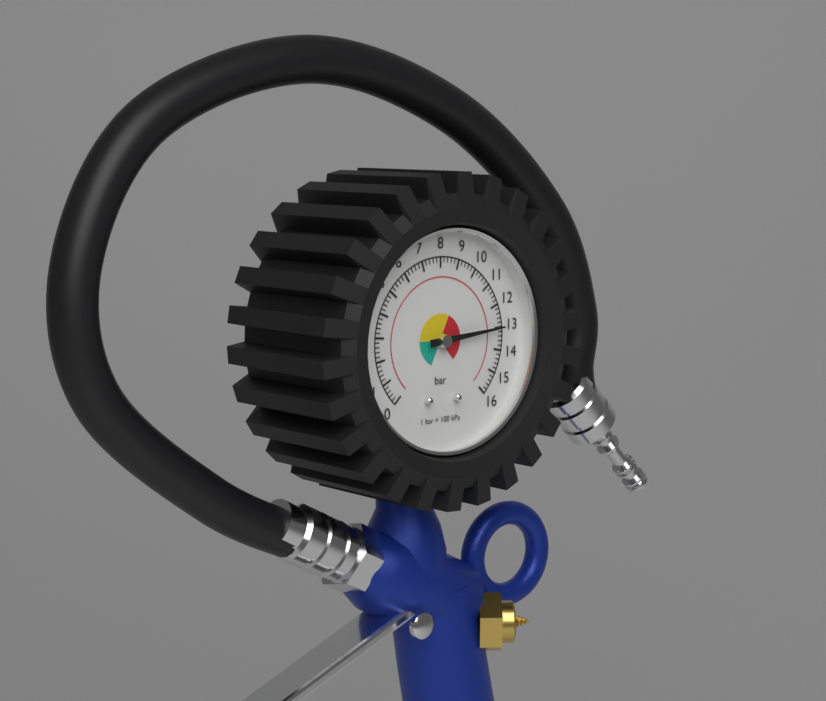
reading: 13.0 bar
